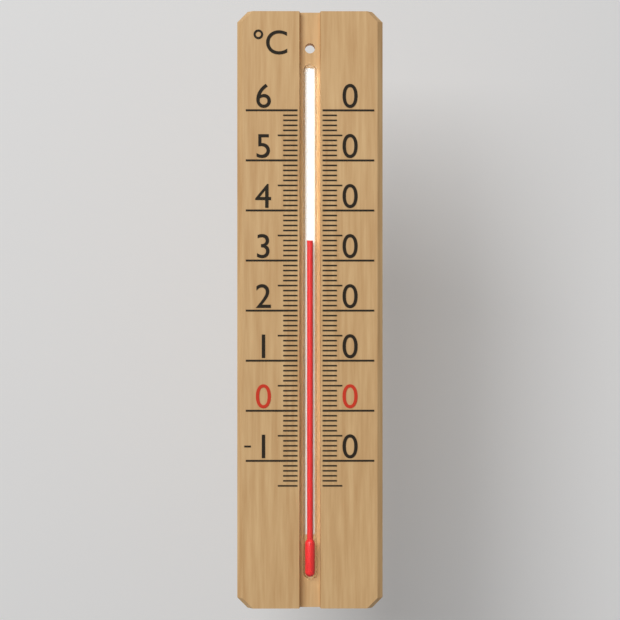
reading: 34 °C
